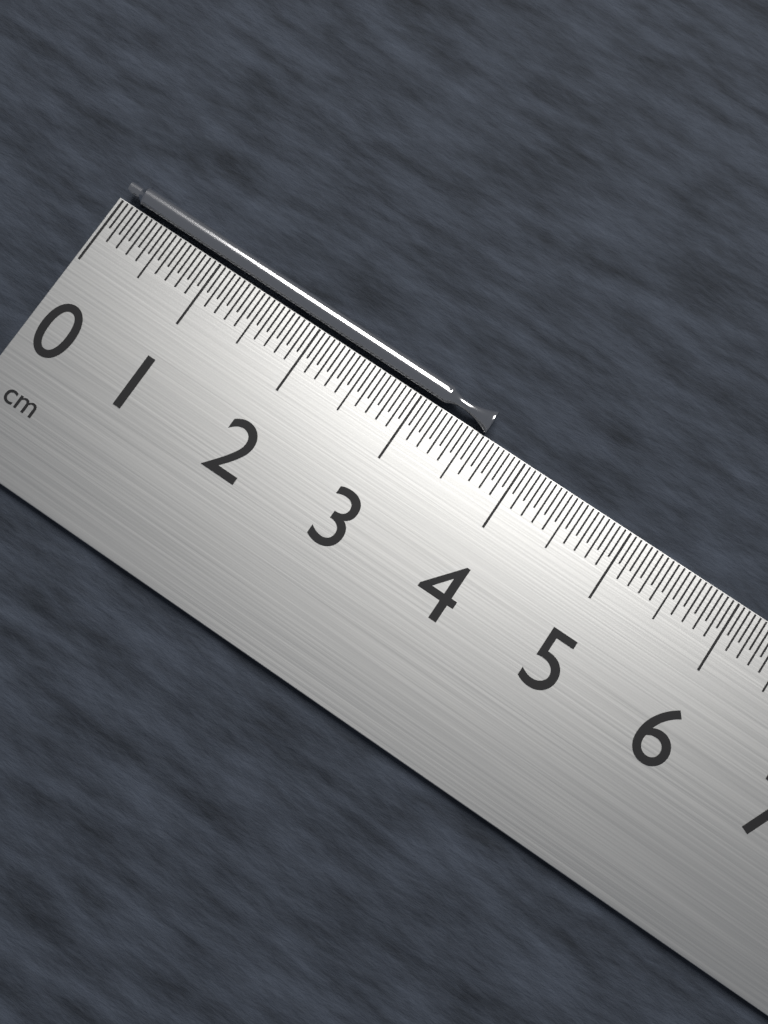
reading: 3.60 cm
